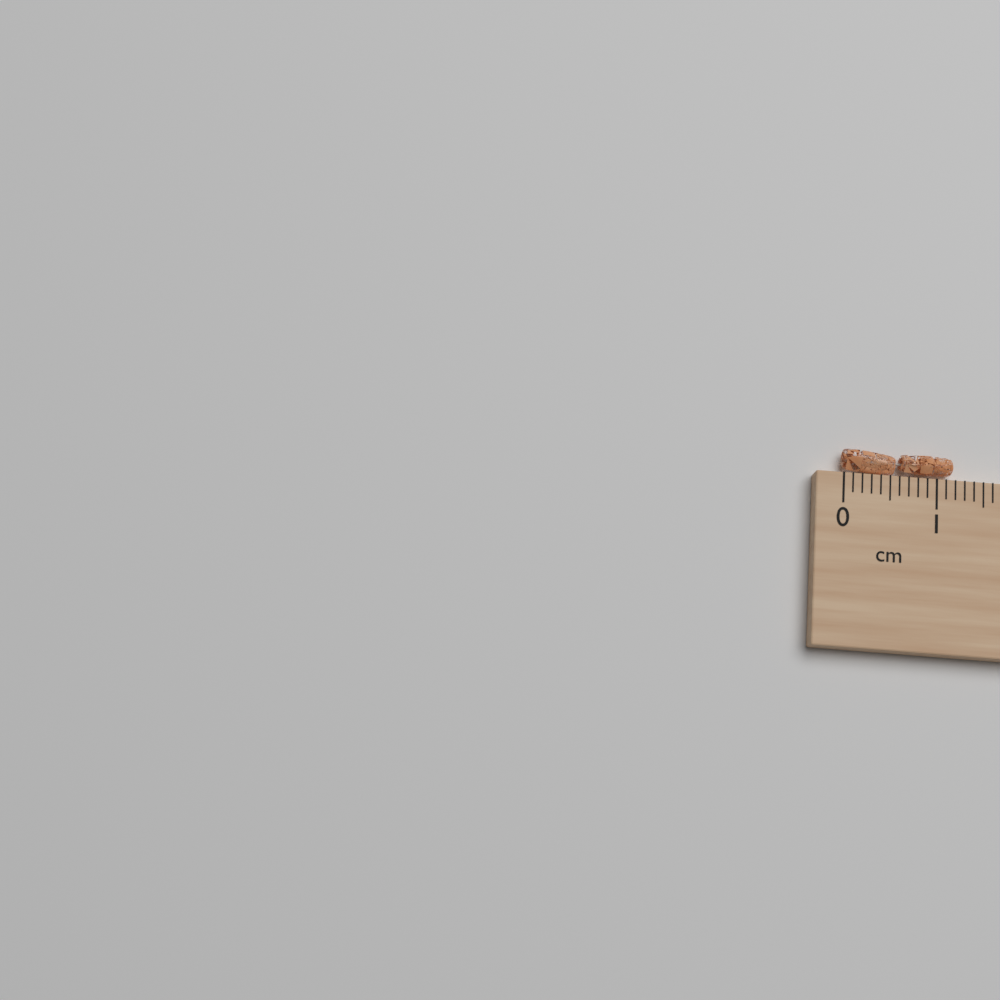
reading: 1.2 cm
